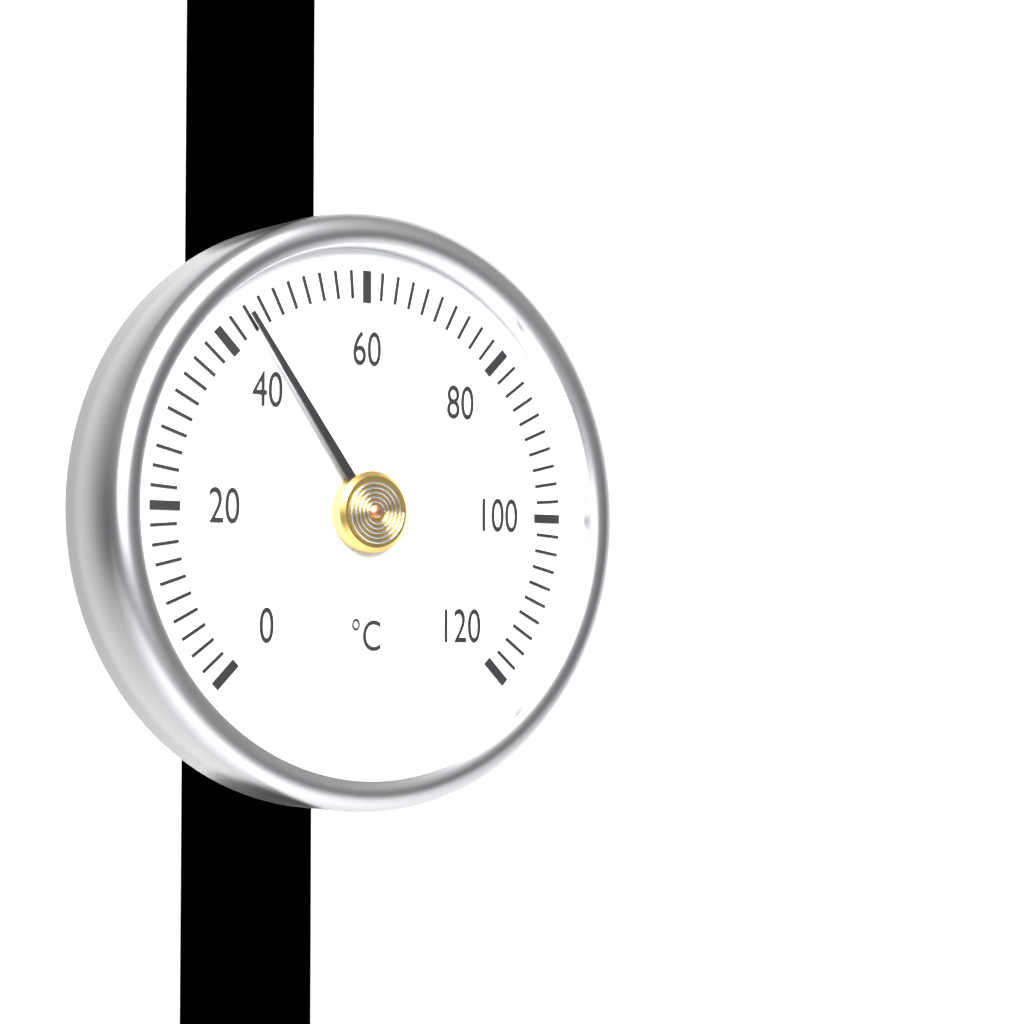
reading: 44 °C
